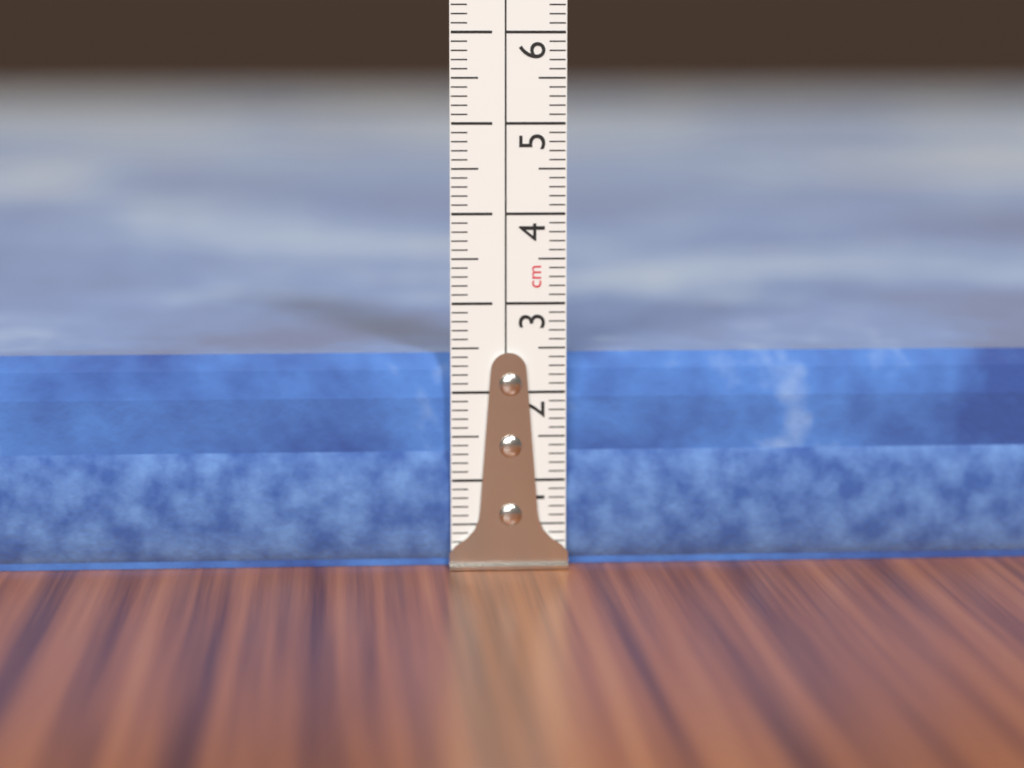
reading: 2.4 cm
